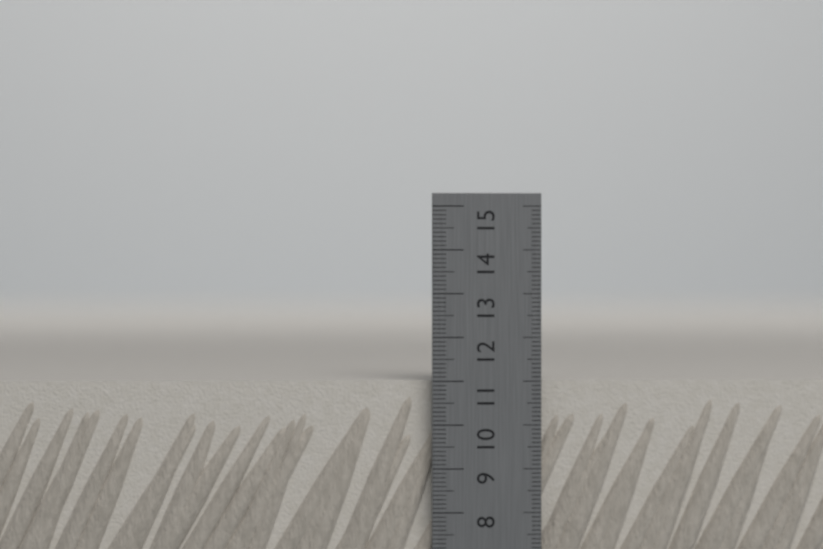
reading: 11.0 cm
